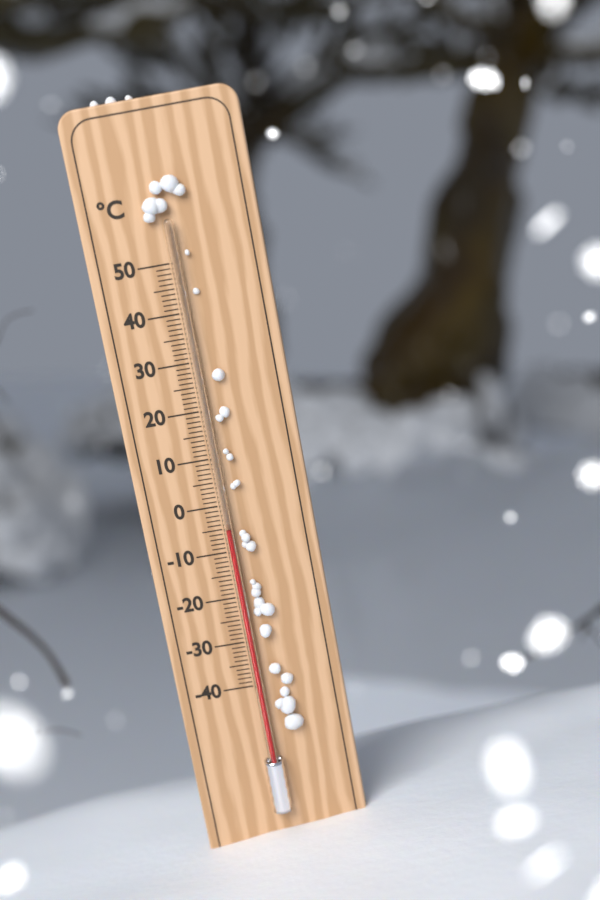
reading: -5 °C
